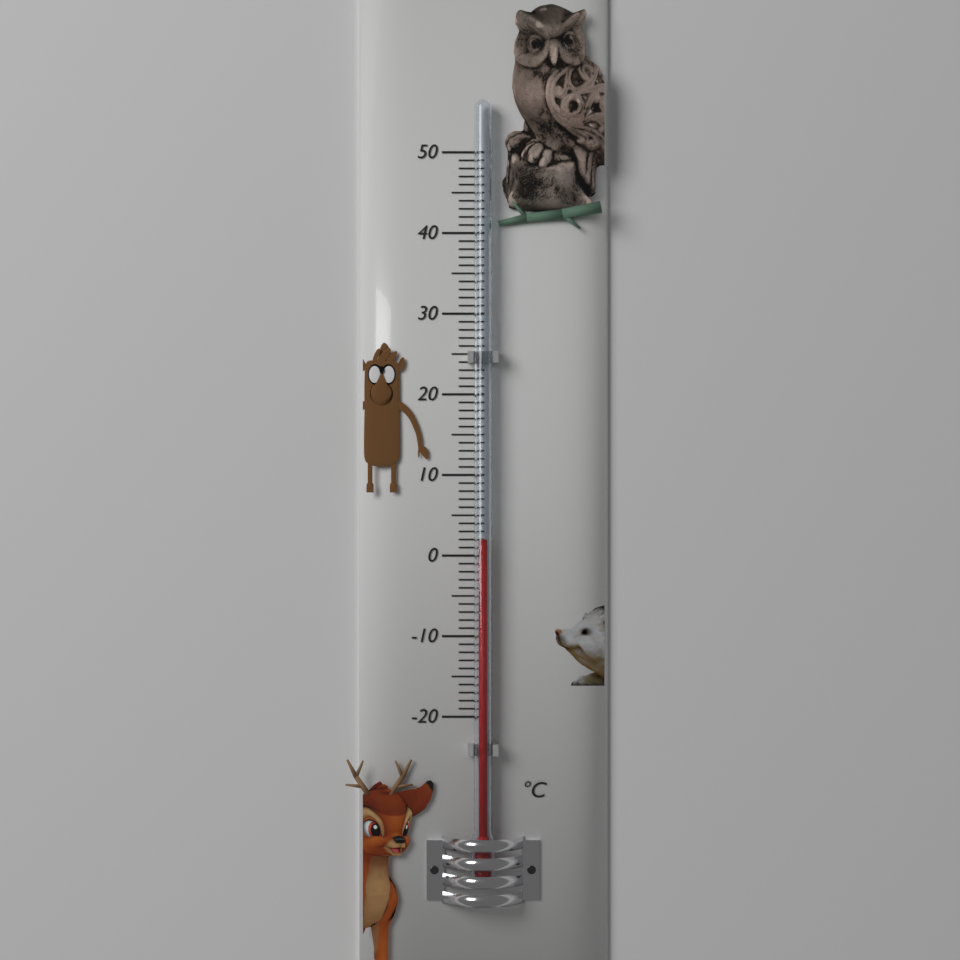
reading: 2 °C
